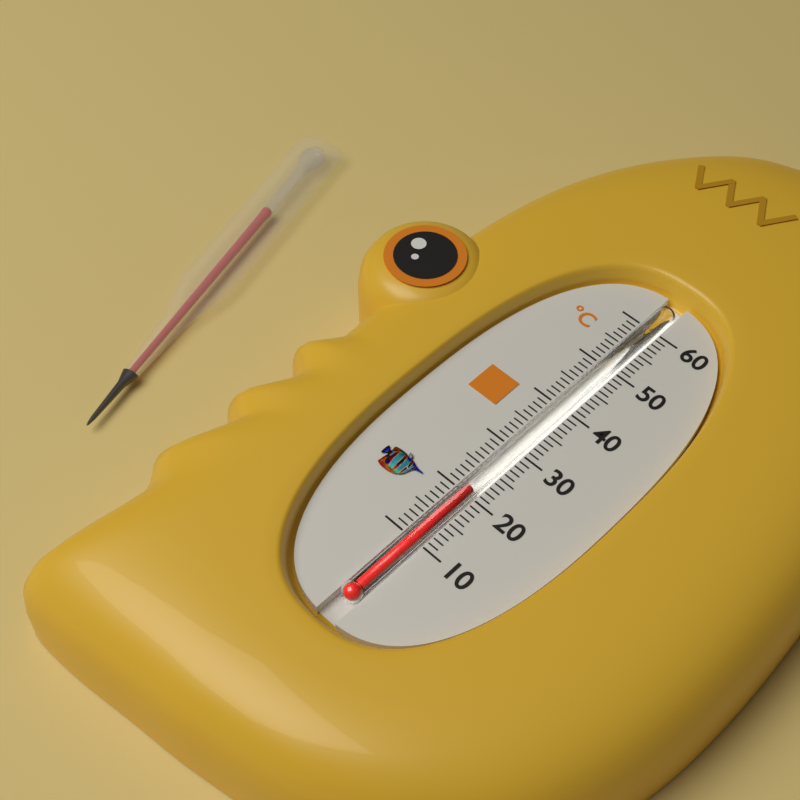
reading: 21 °C
